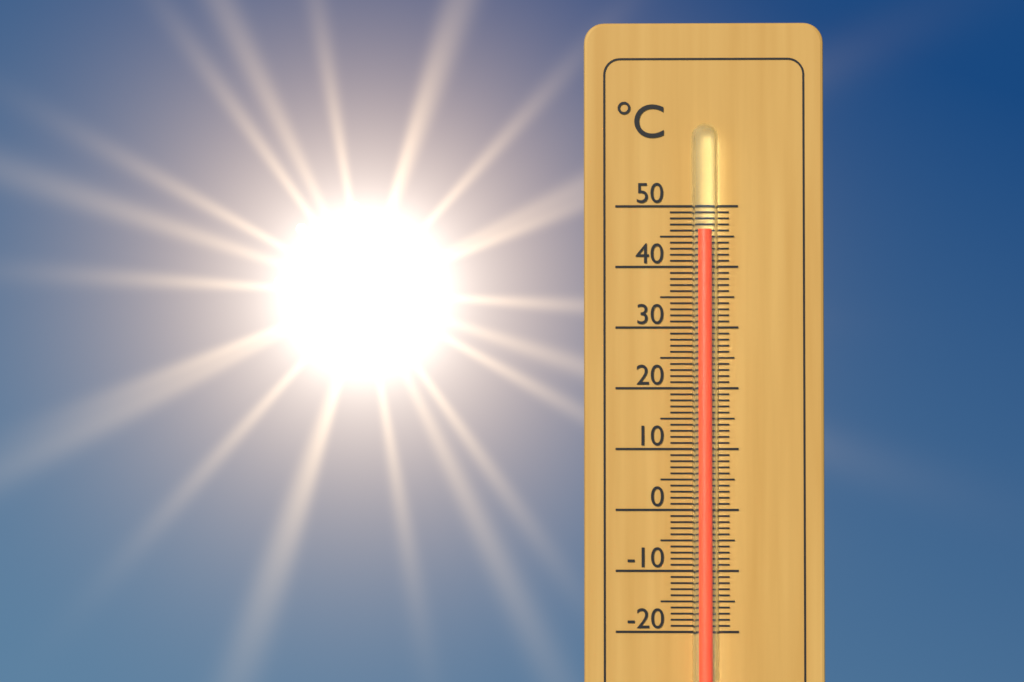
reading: 46 °C
